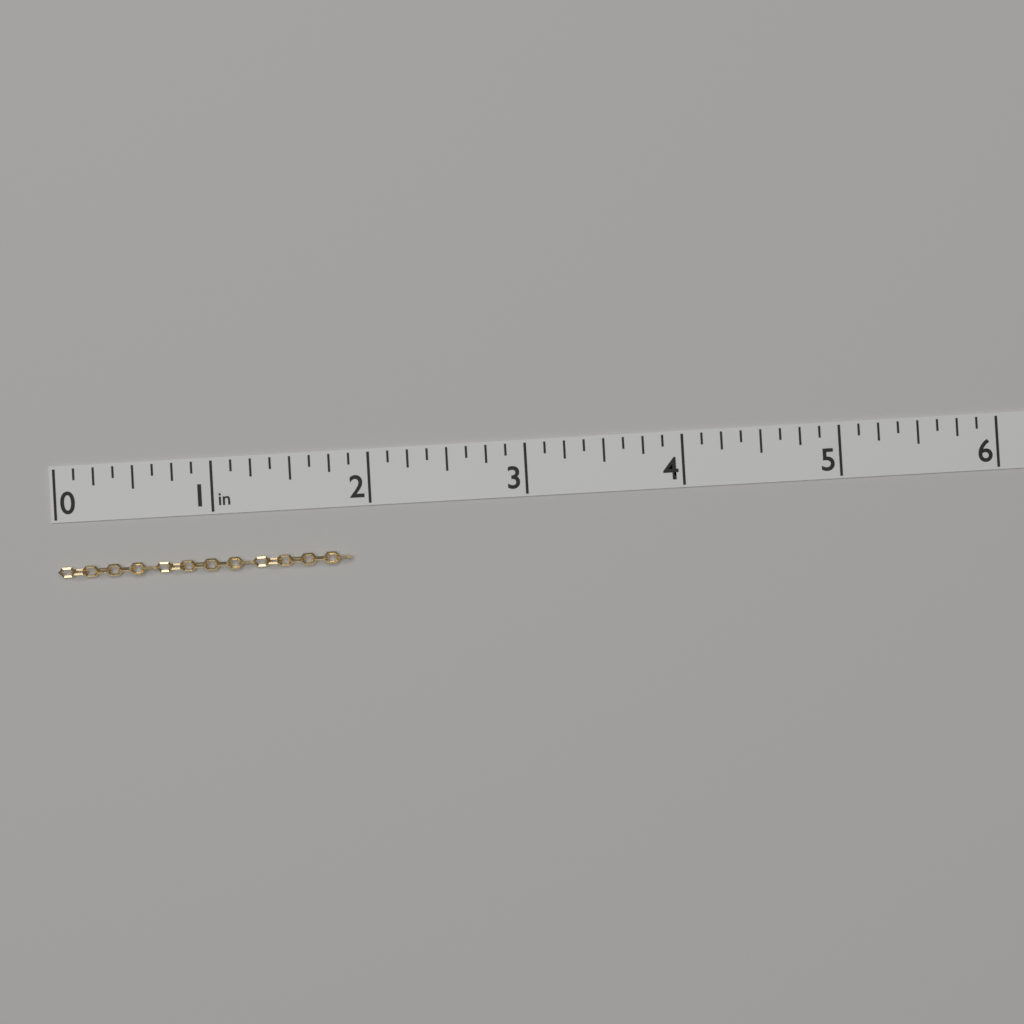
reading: 1.875 in
